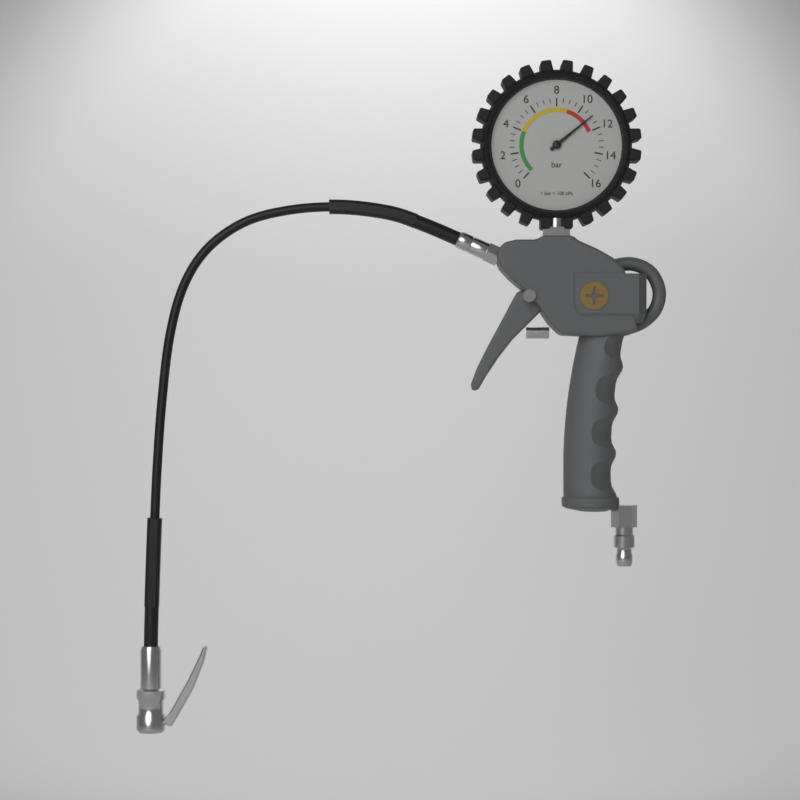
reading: 11.0 bar
